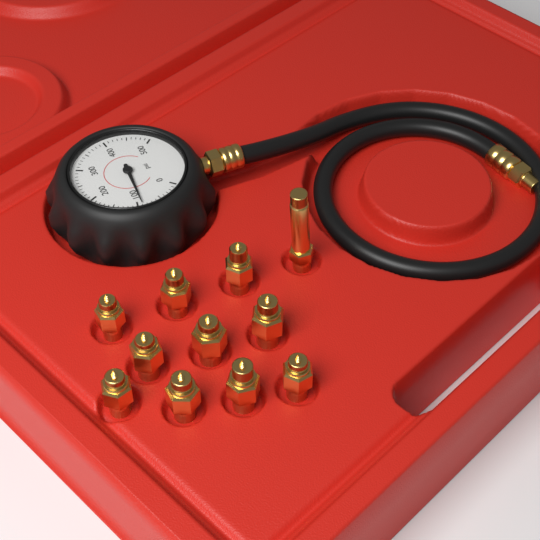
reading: 90 psi
